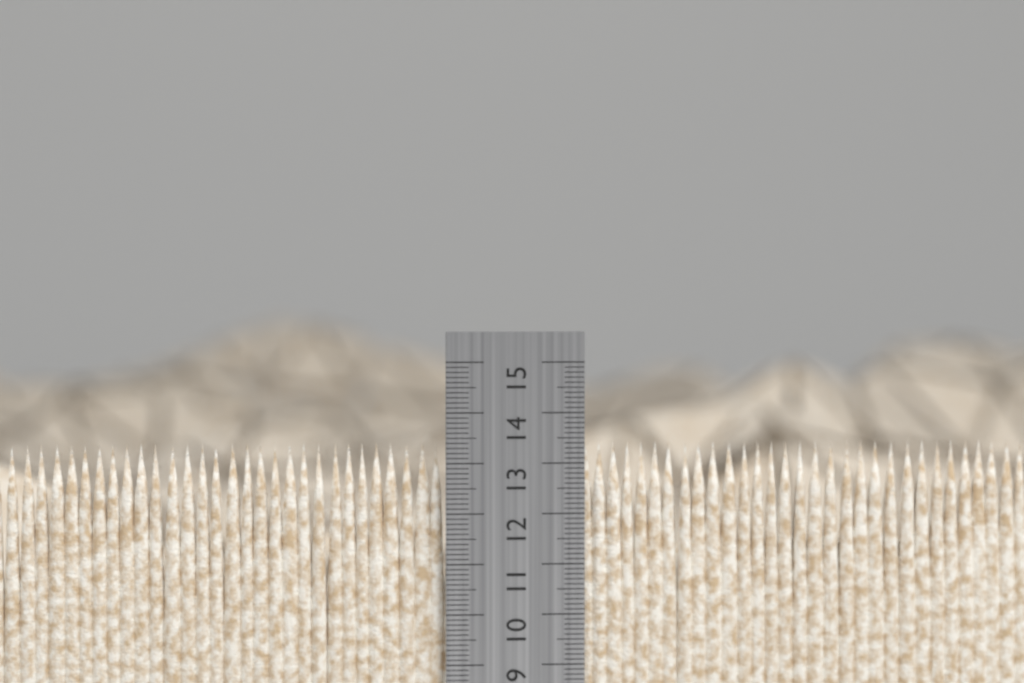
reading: 13.4 cm
